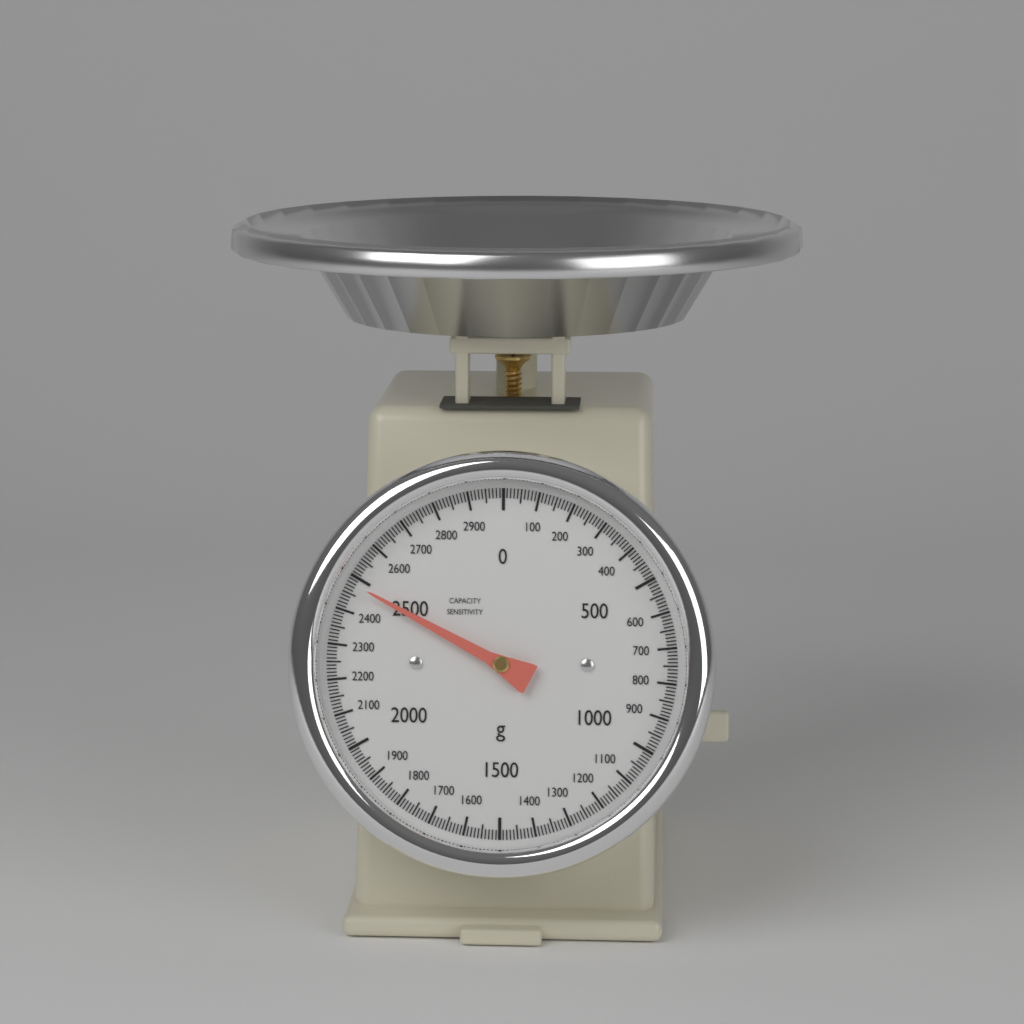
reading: 2480 g
